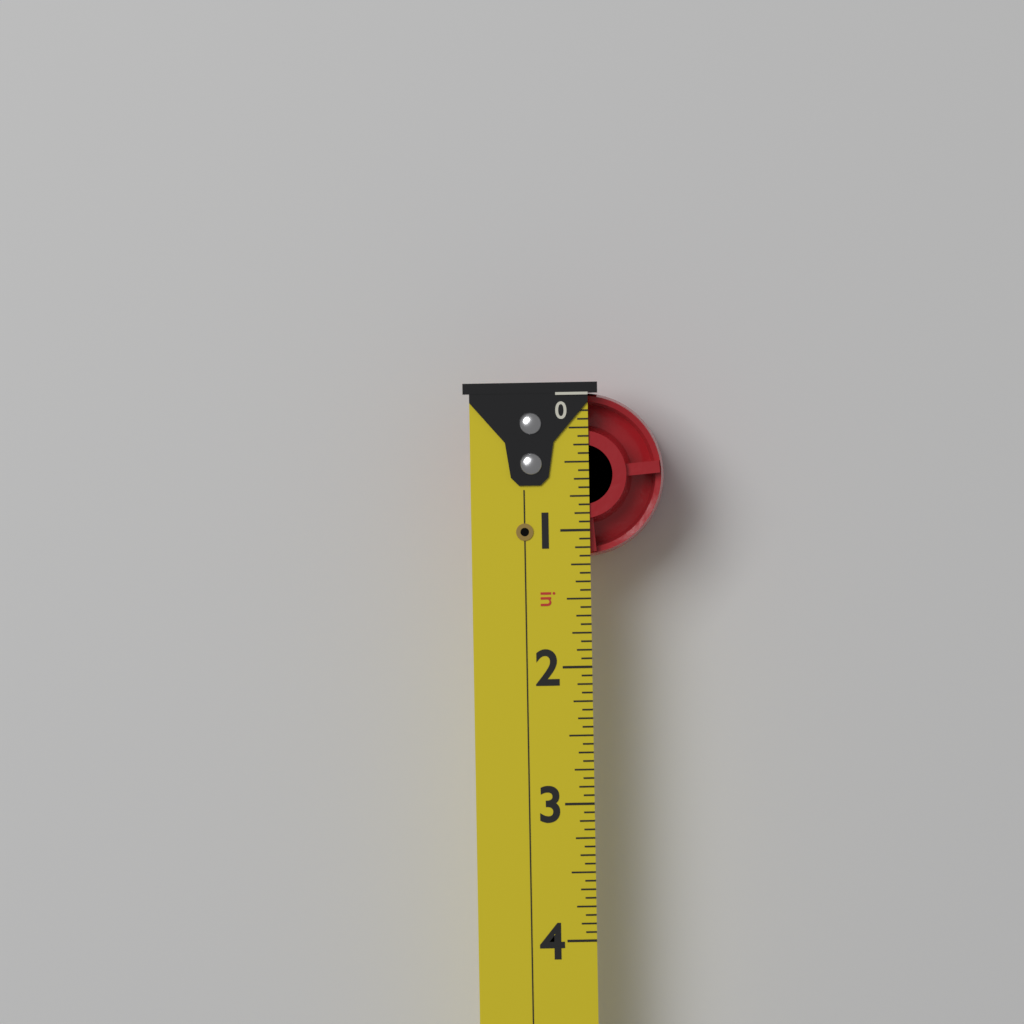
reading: 1.1875 in
